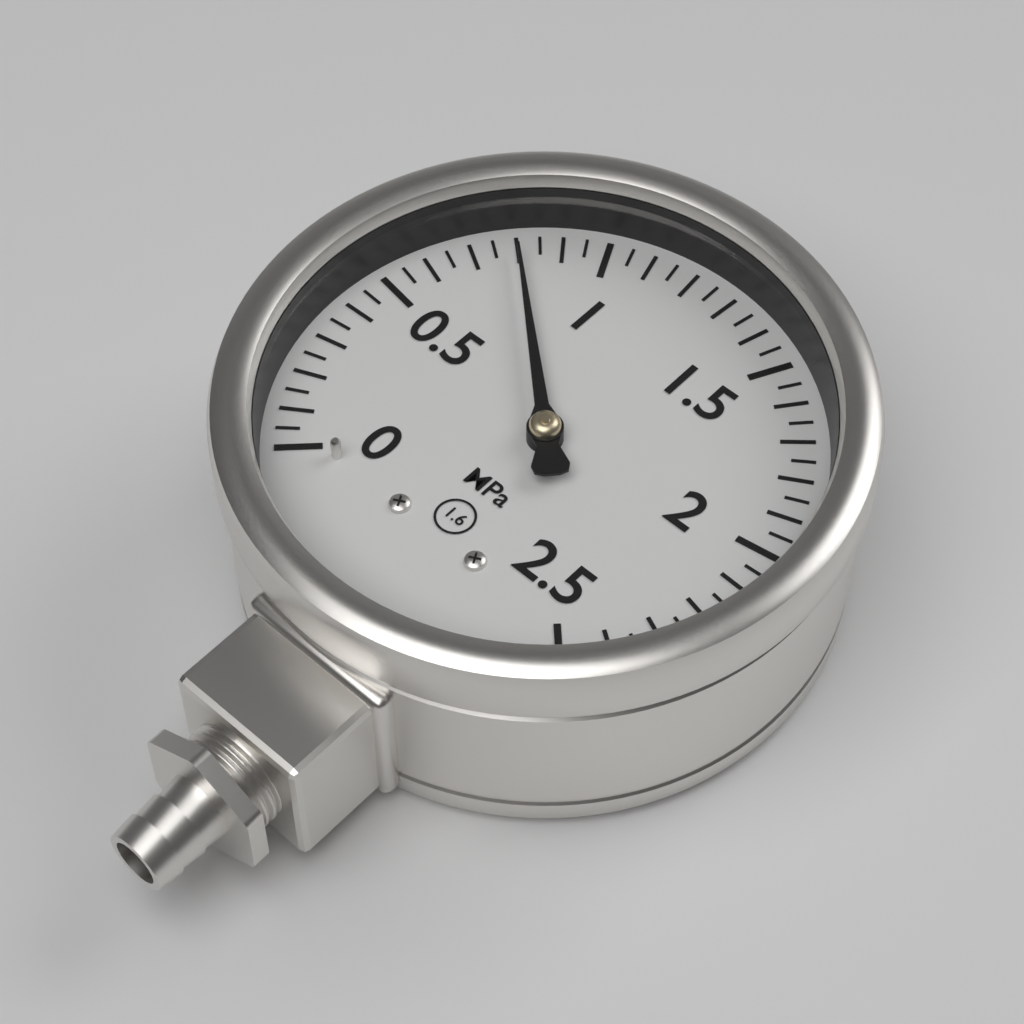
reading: 0.80 MPa
